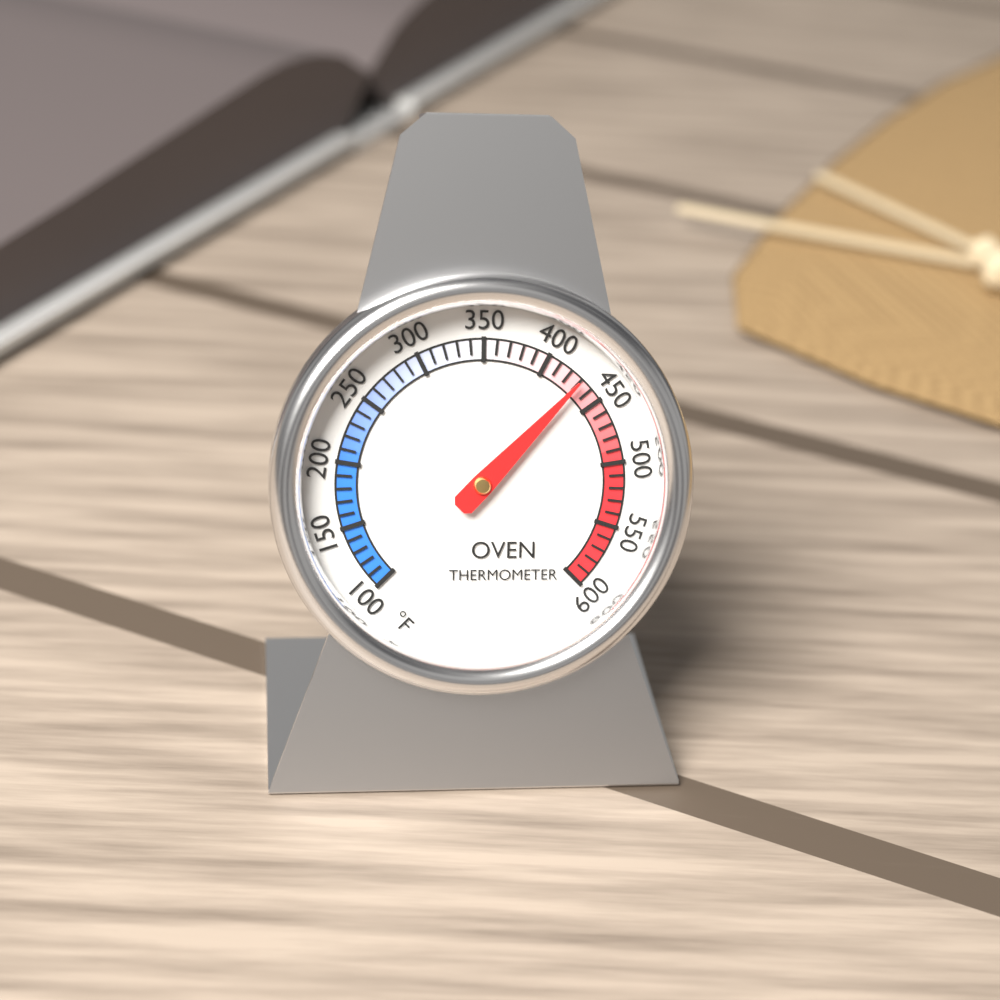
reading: 430 °F
